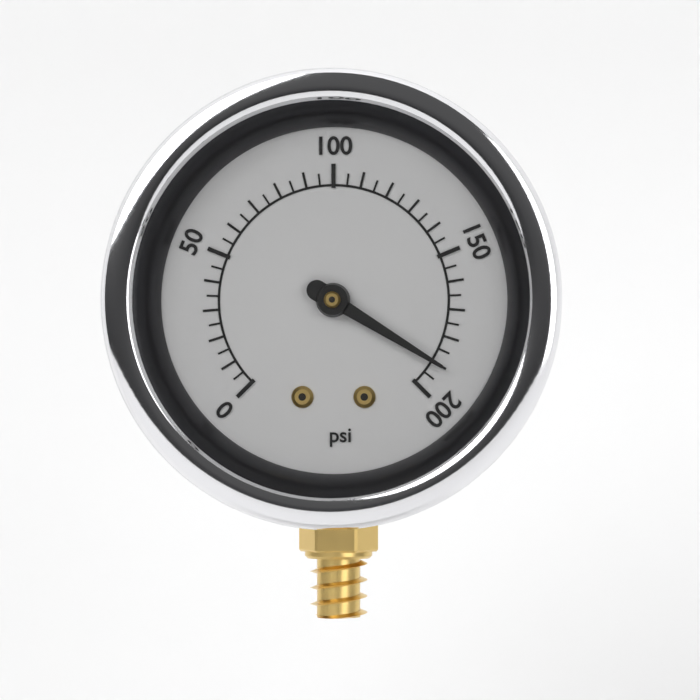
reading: 190 psi
